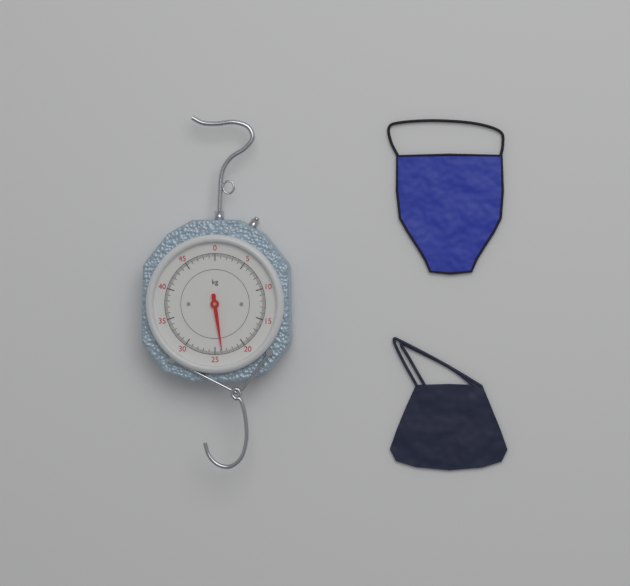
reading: 23.8 kg
